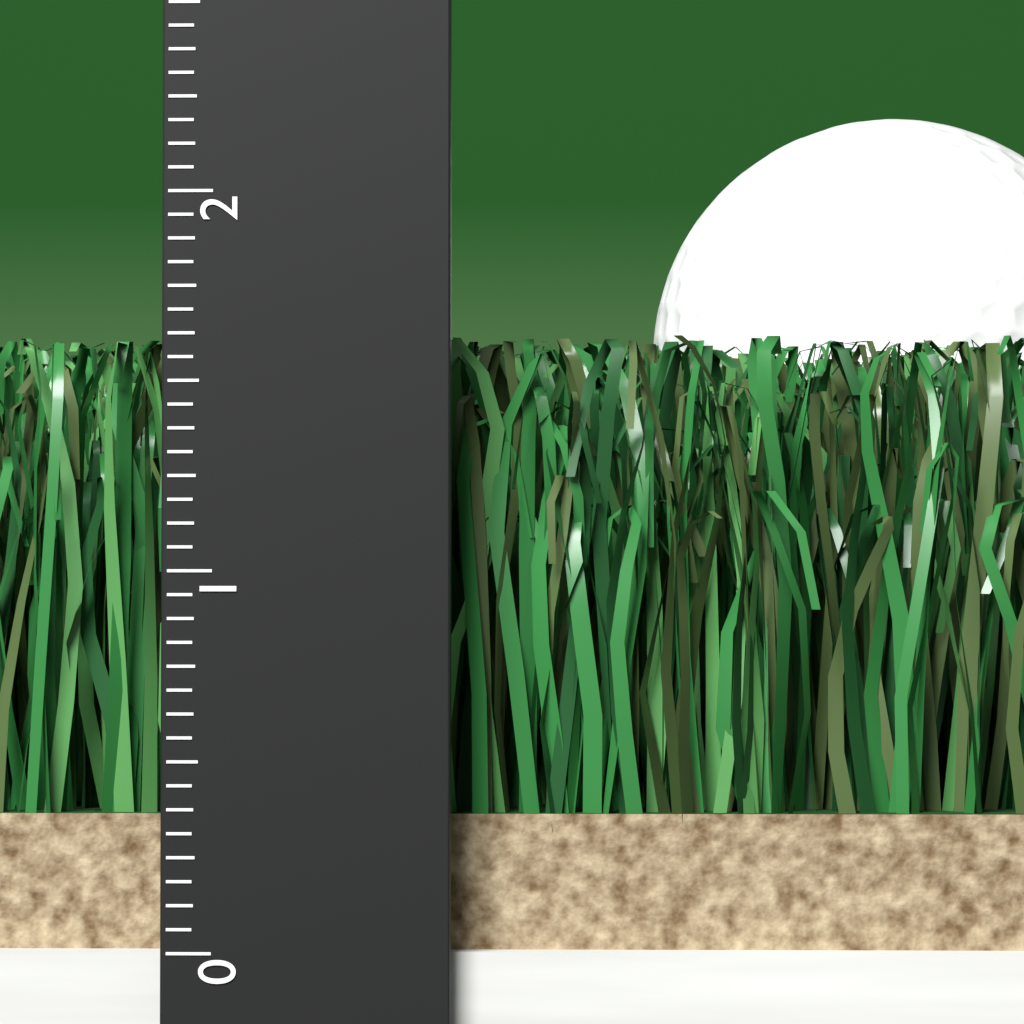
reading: 1.6250 (no unit)
